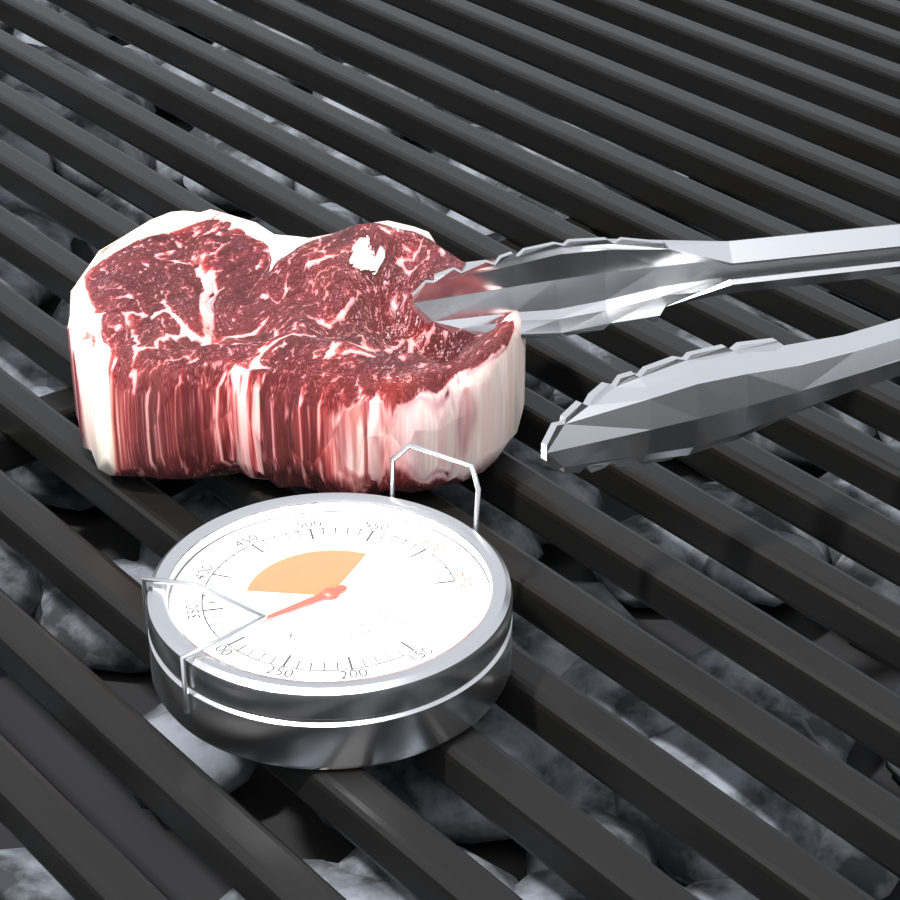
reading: 310 °F
